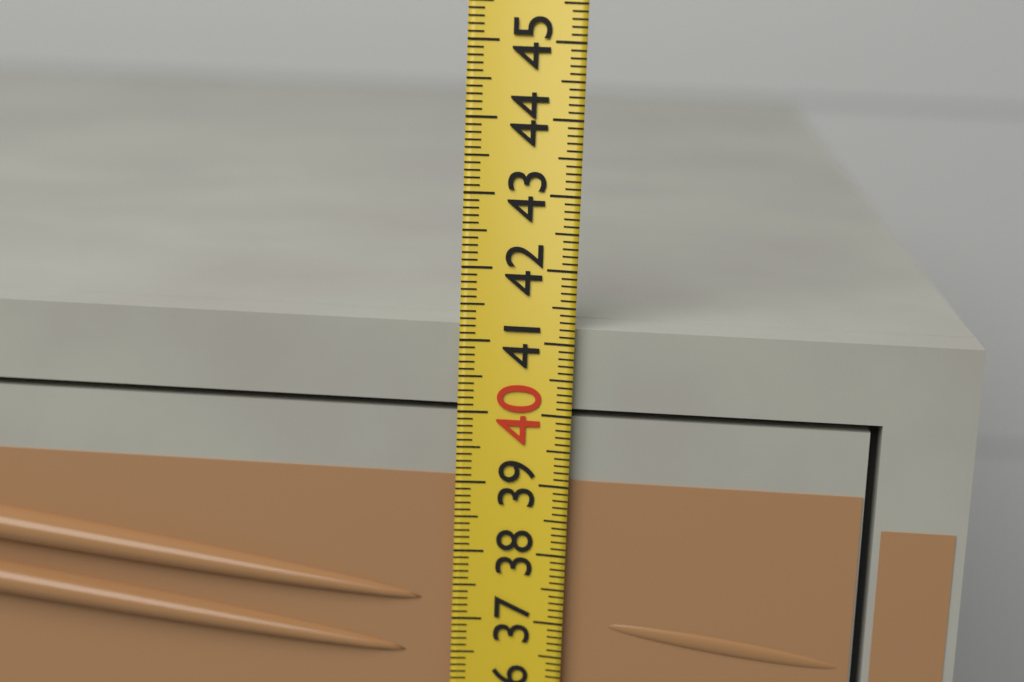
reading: 41.2 (no unit)
